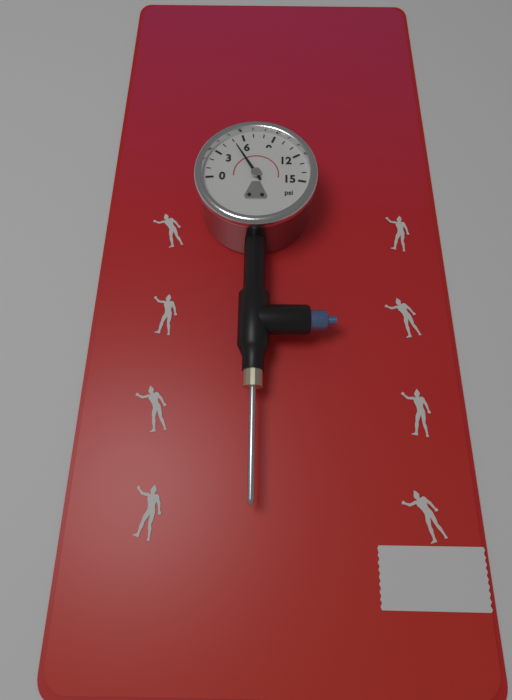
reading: 5 psi
